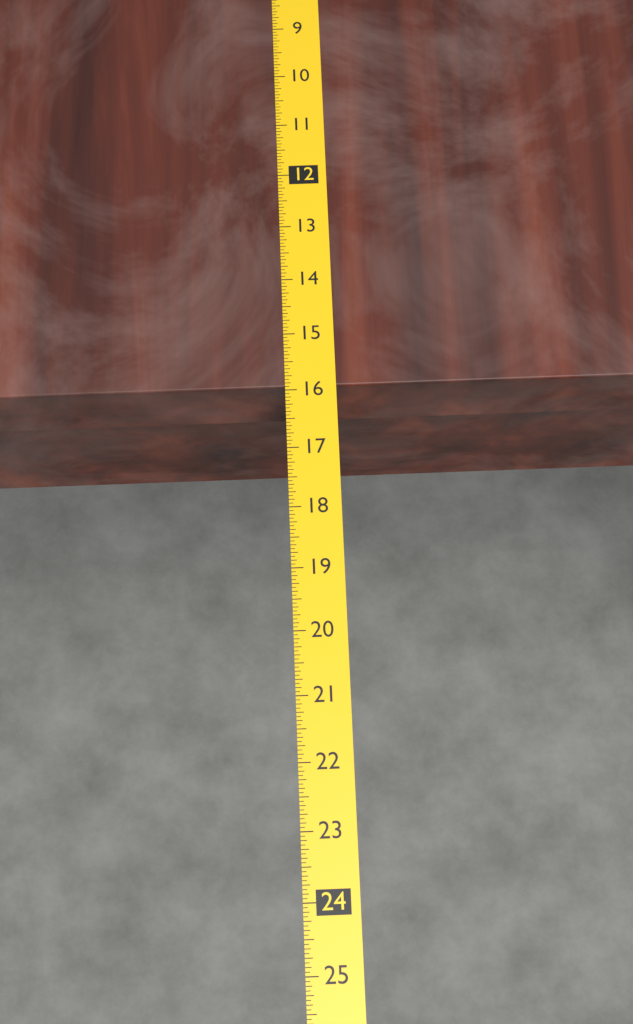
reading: 15.9375 (no unit)
